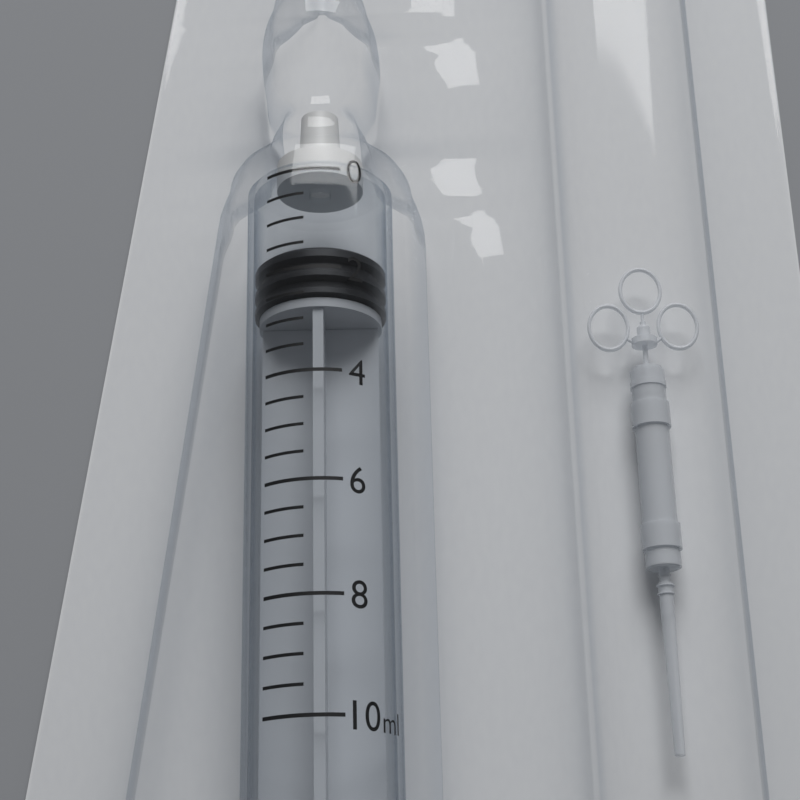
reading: 1.5 ml
